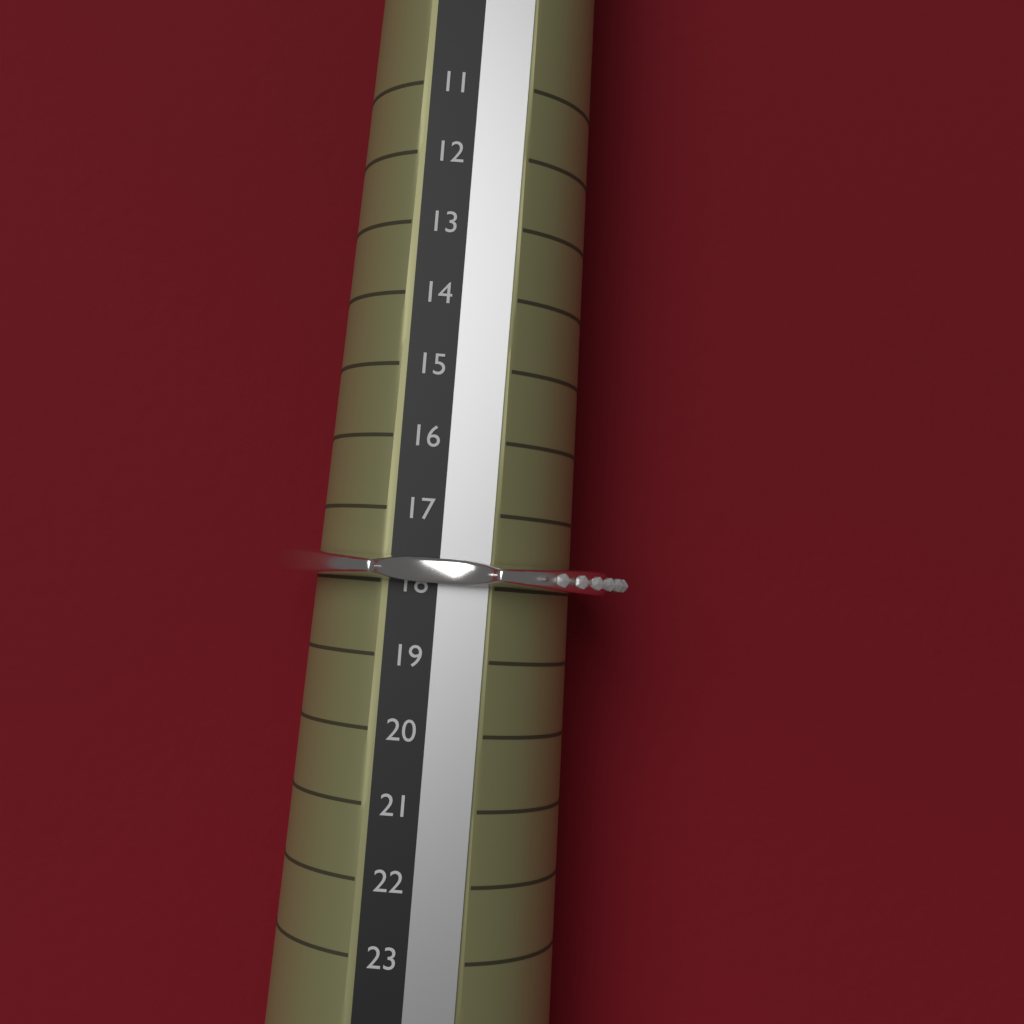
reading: 18 (no unit)
